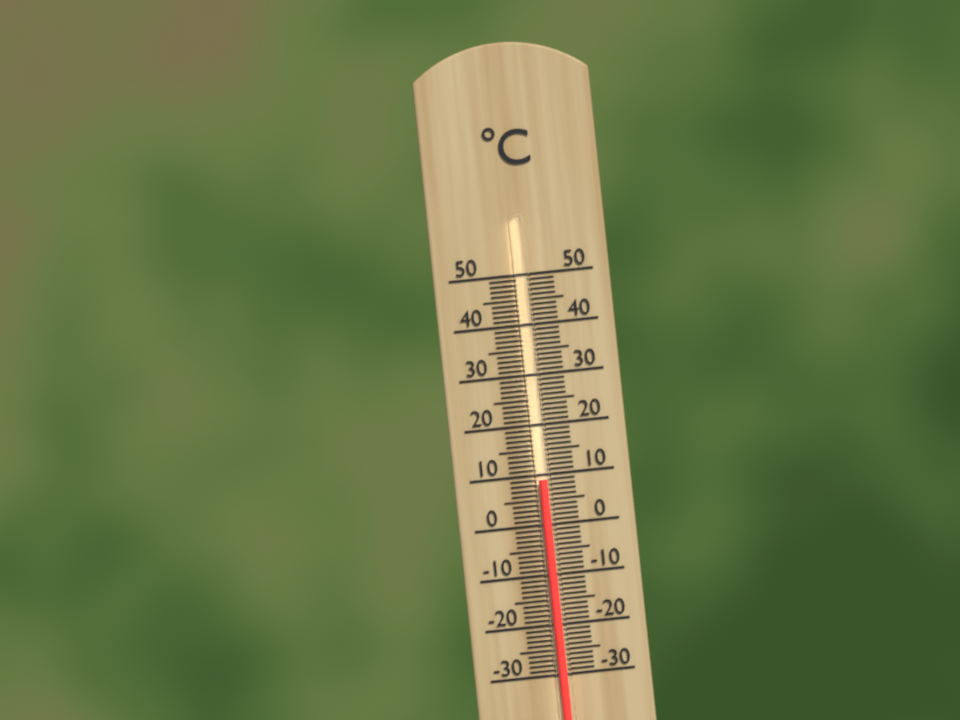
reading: 9 °C
